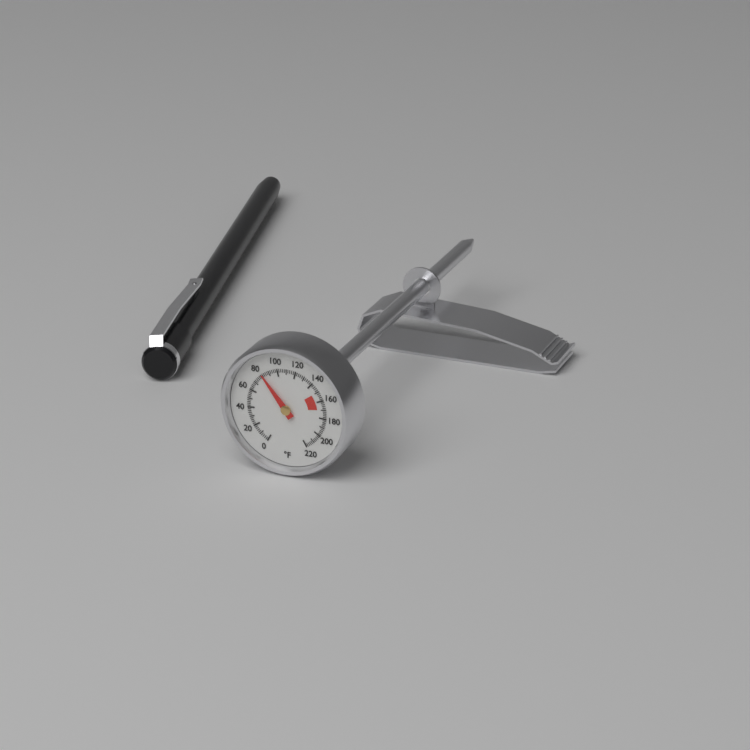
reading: 82 °F
